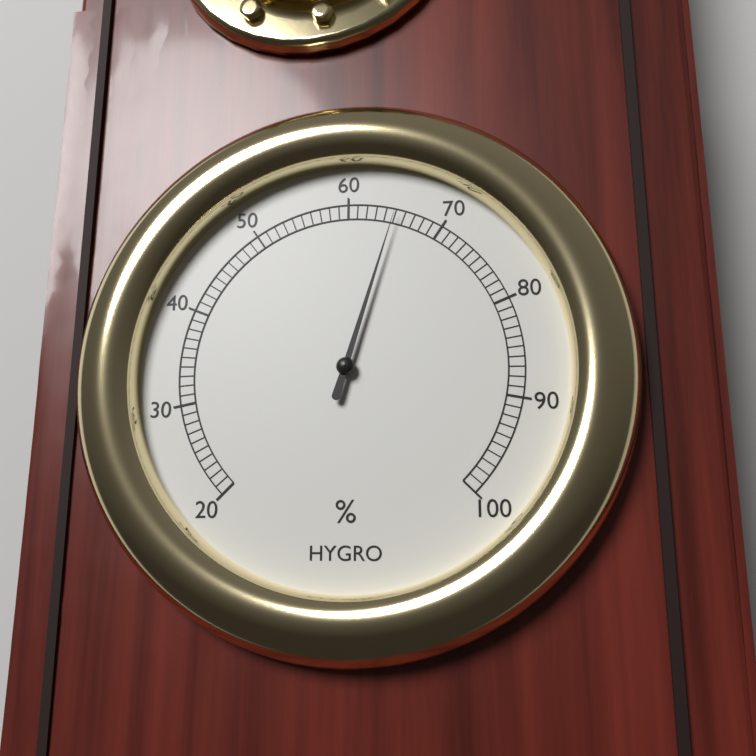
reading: 65 %
